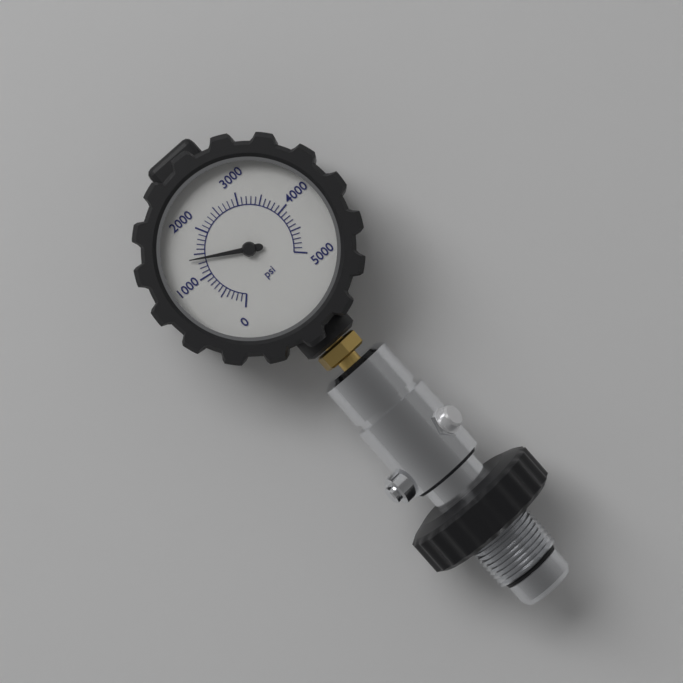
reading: 1400 psi
